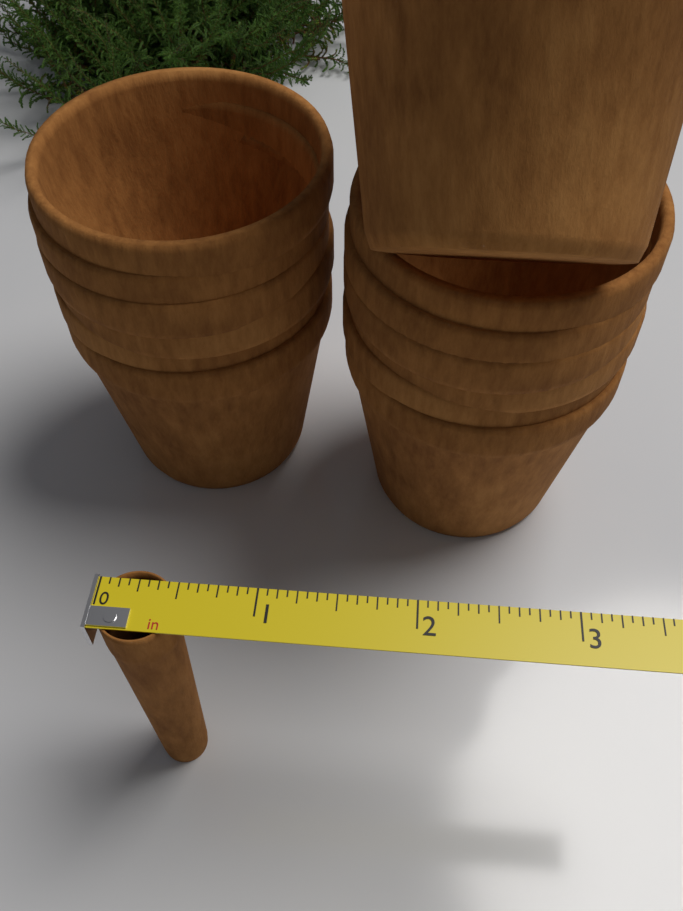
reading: 0.5000 in
